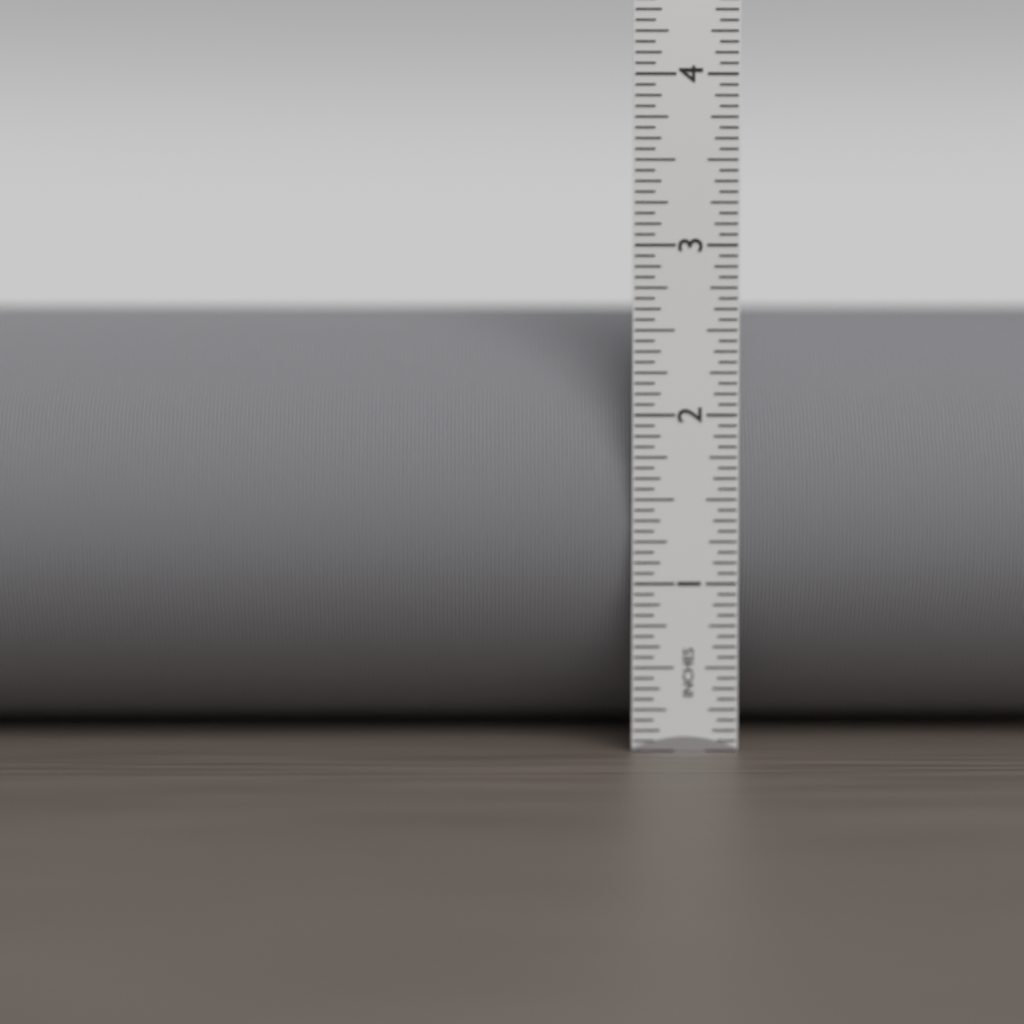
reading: 2.6875 in
